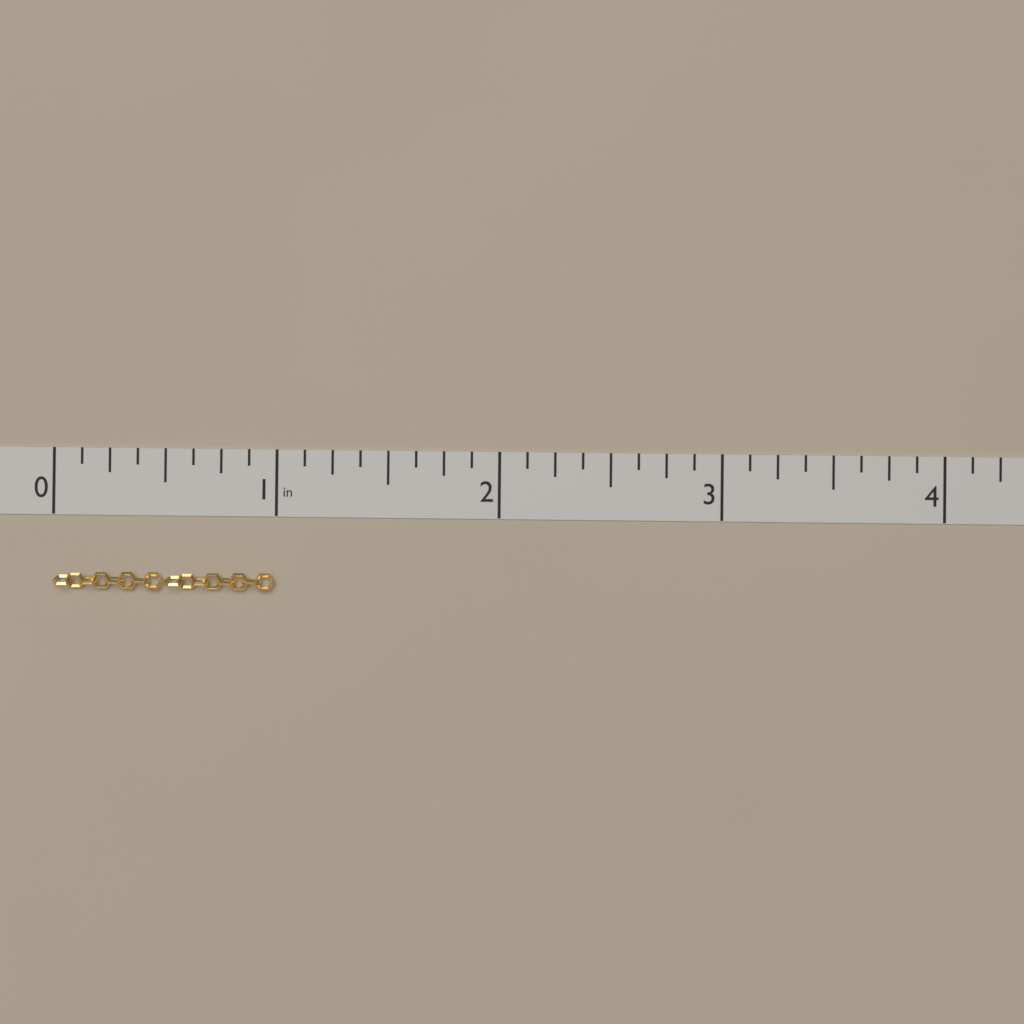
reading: 1.000 in
